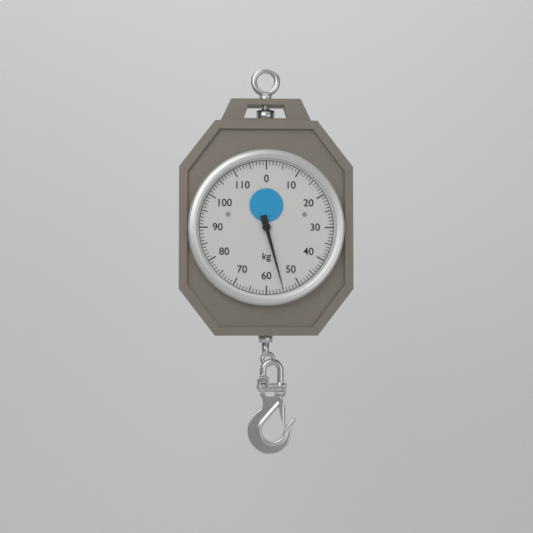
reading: 55 kg
